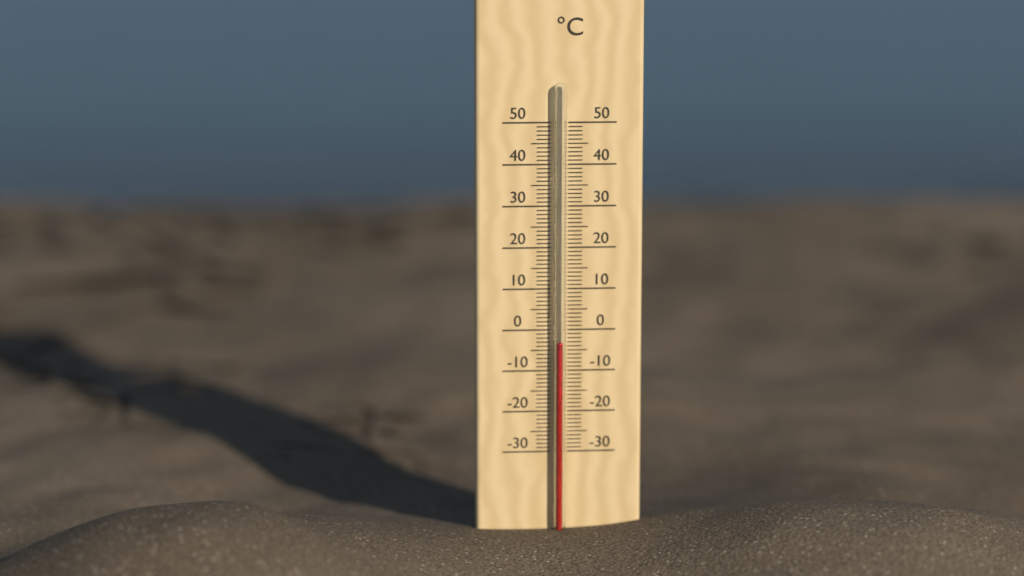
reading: -3 °C
